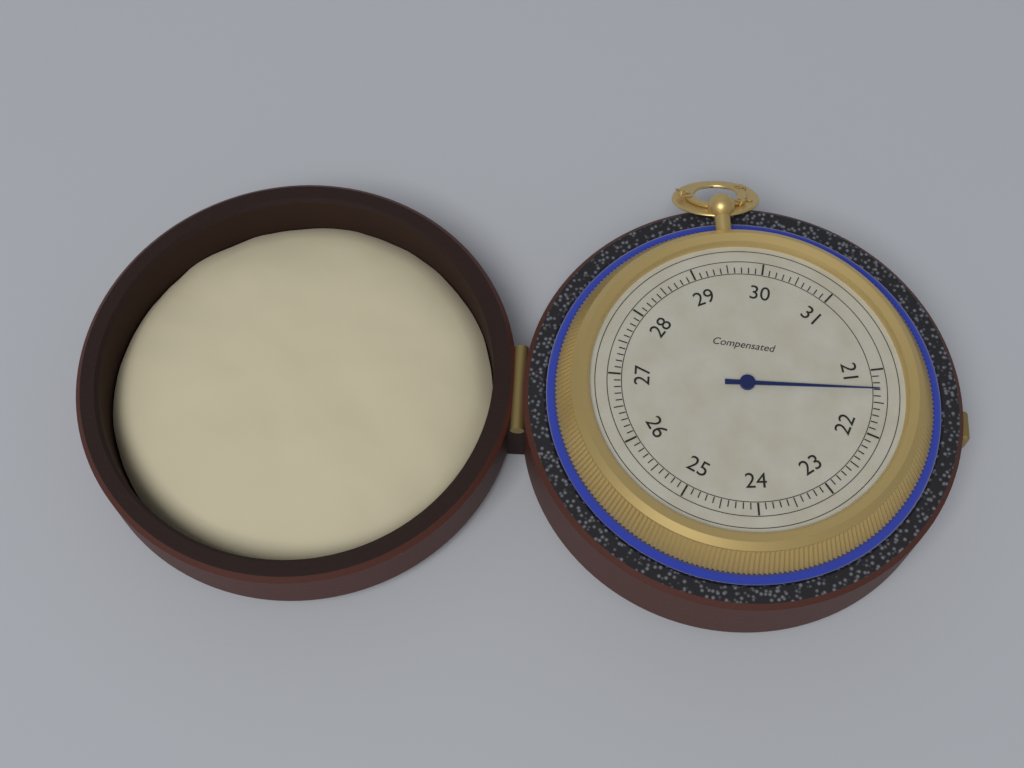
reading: 21.3 (no unit)
